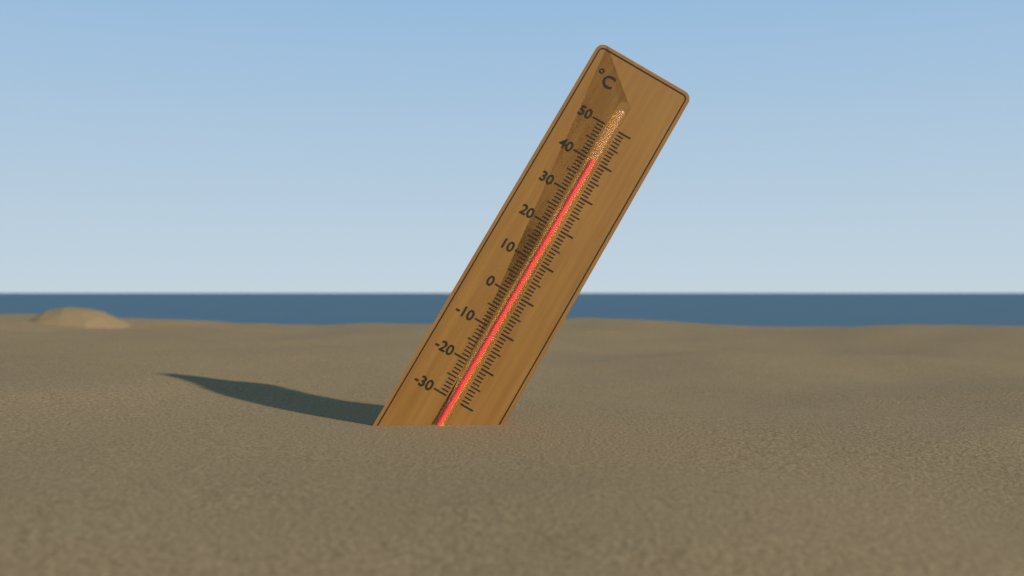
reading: 40 °C
